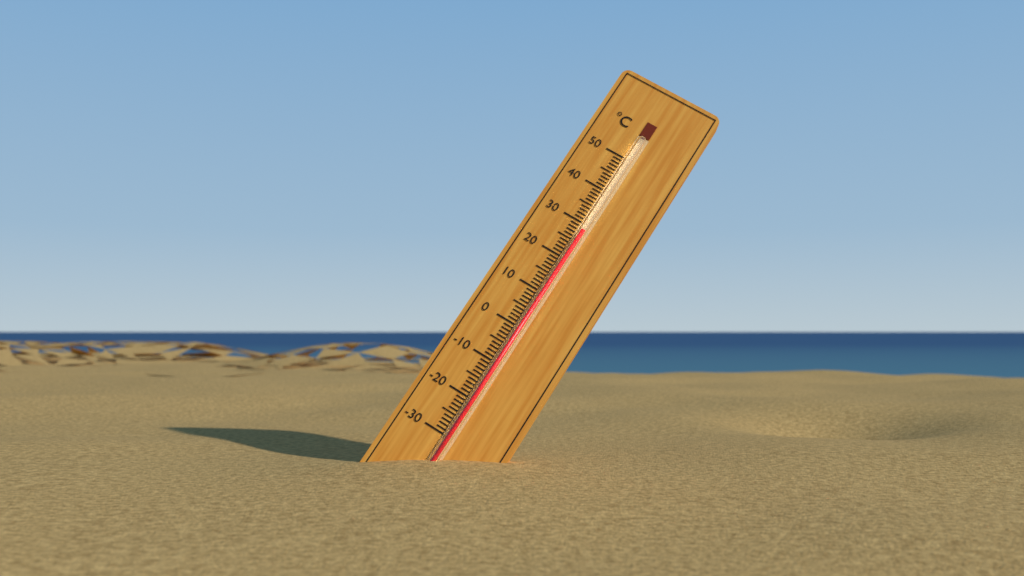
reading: 28 °C
